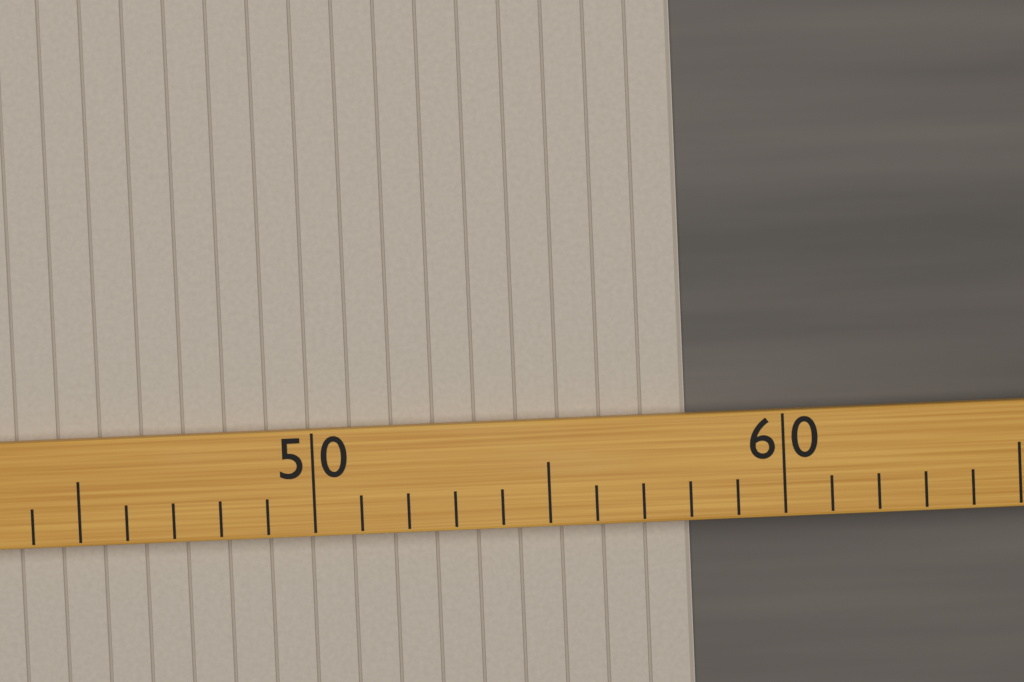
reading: 58 (no unit)
